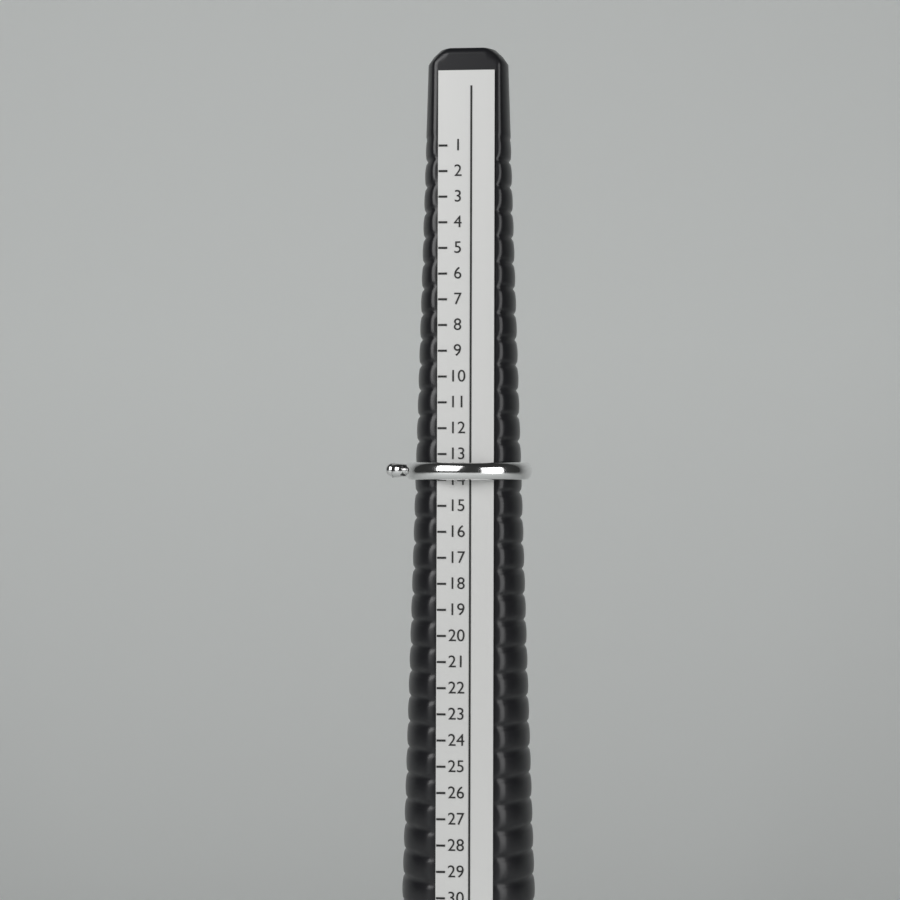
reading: 14 (no unit)
